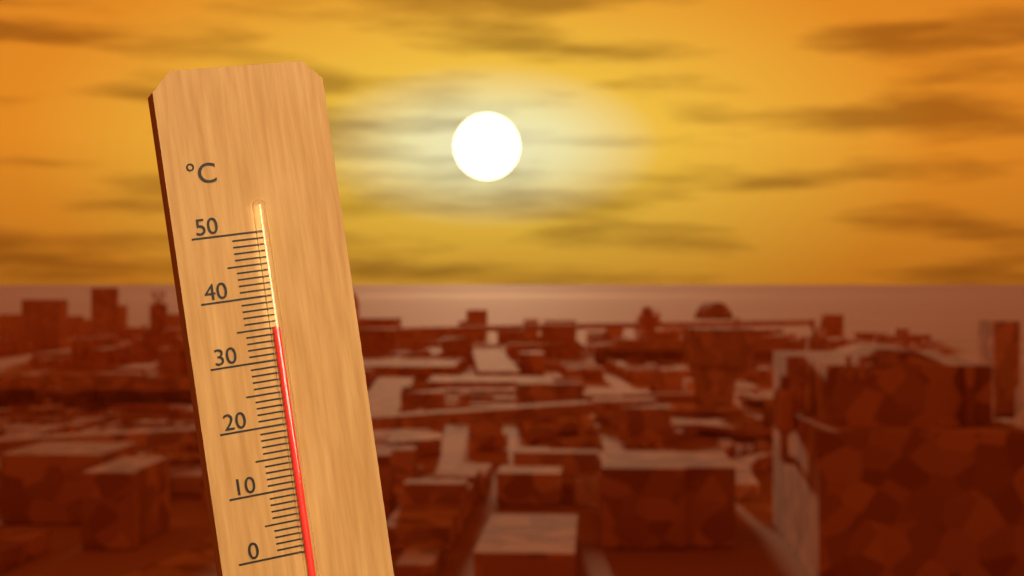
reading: 35 °C
